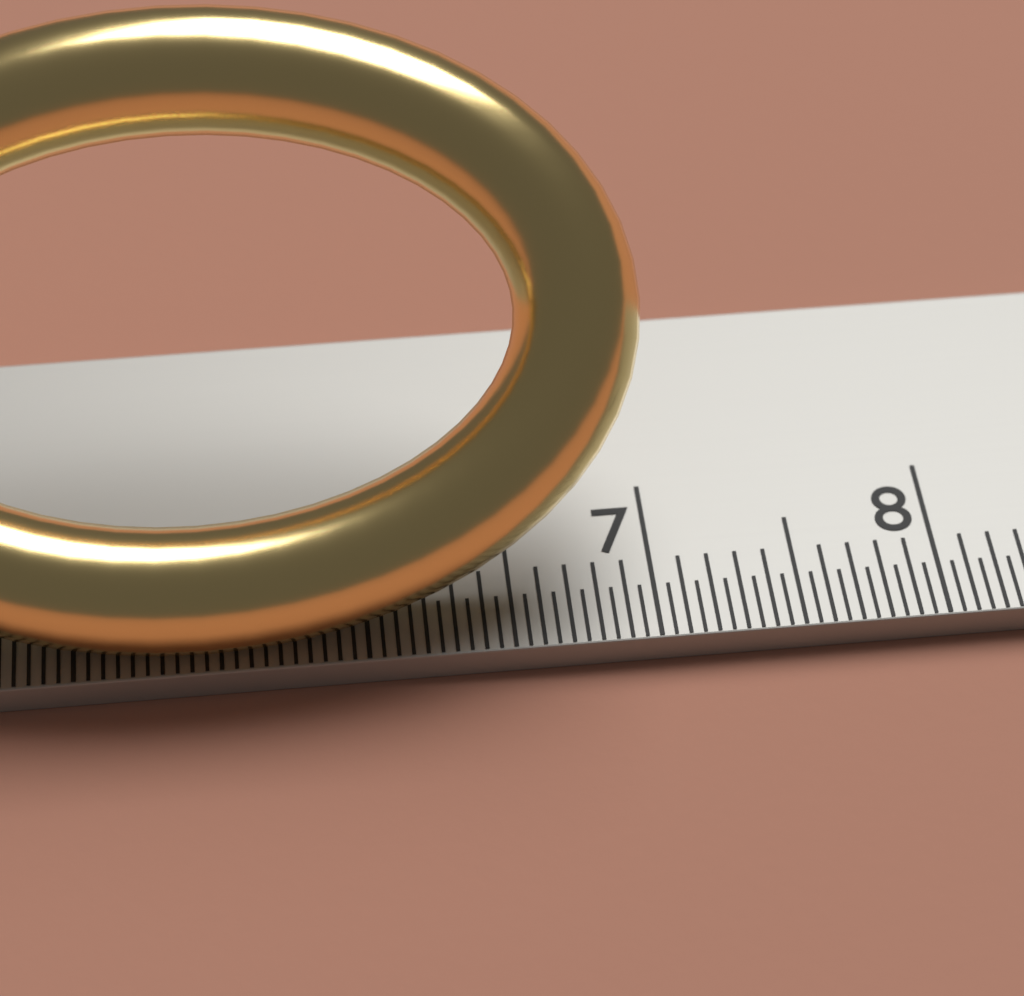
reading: 7.00 cm
